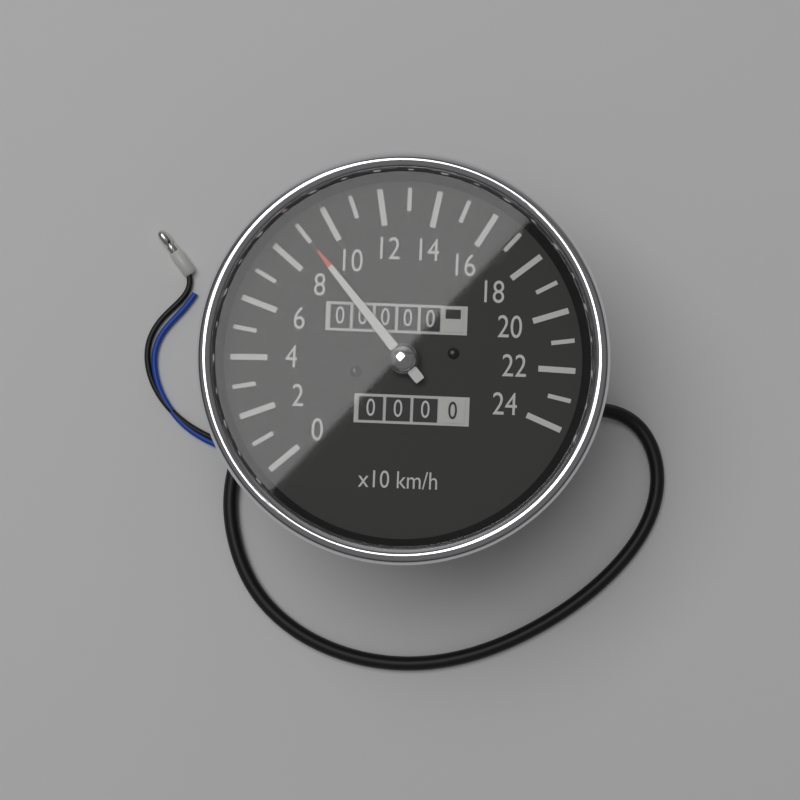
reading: 90 km/h
